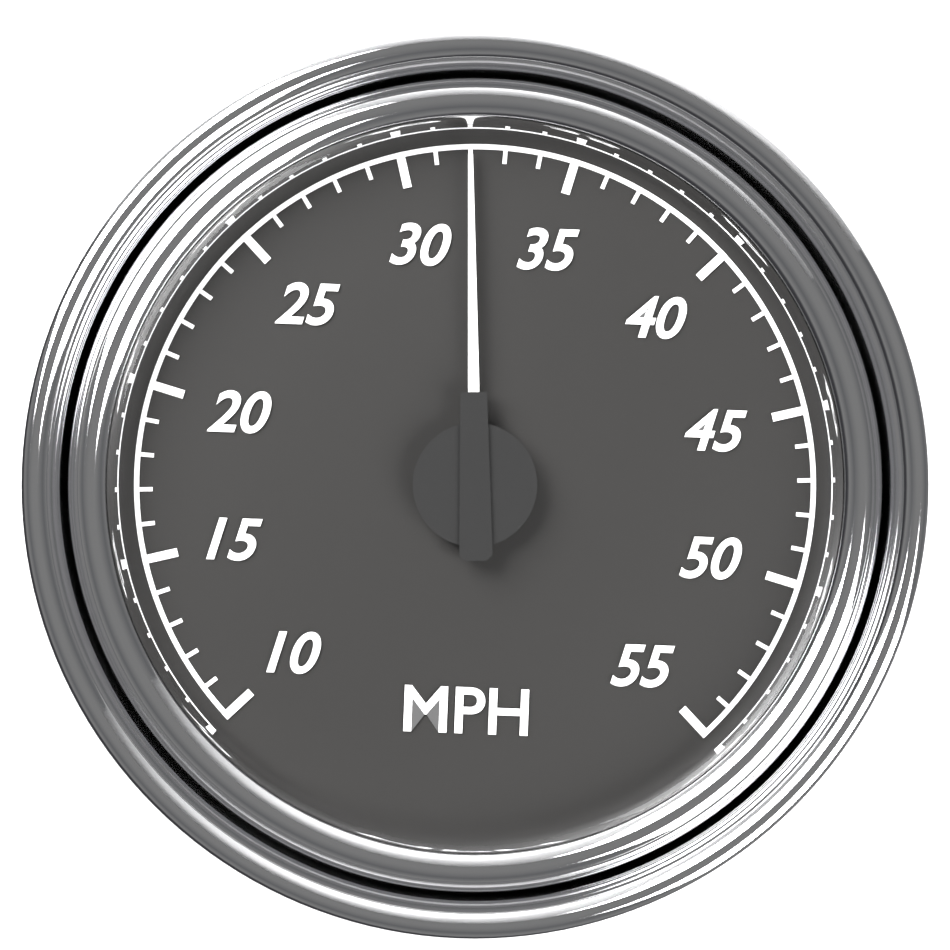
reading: 32 MPH
